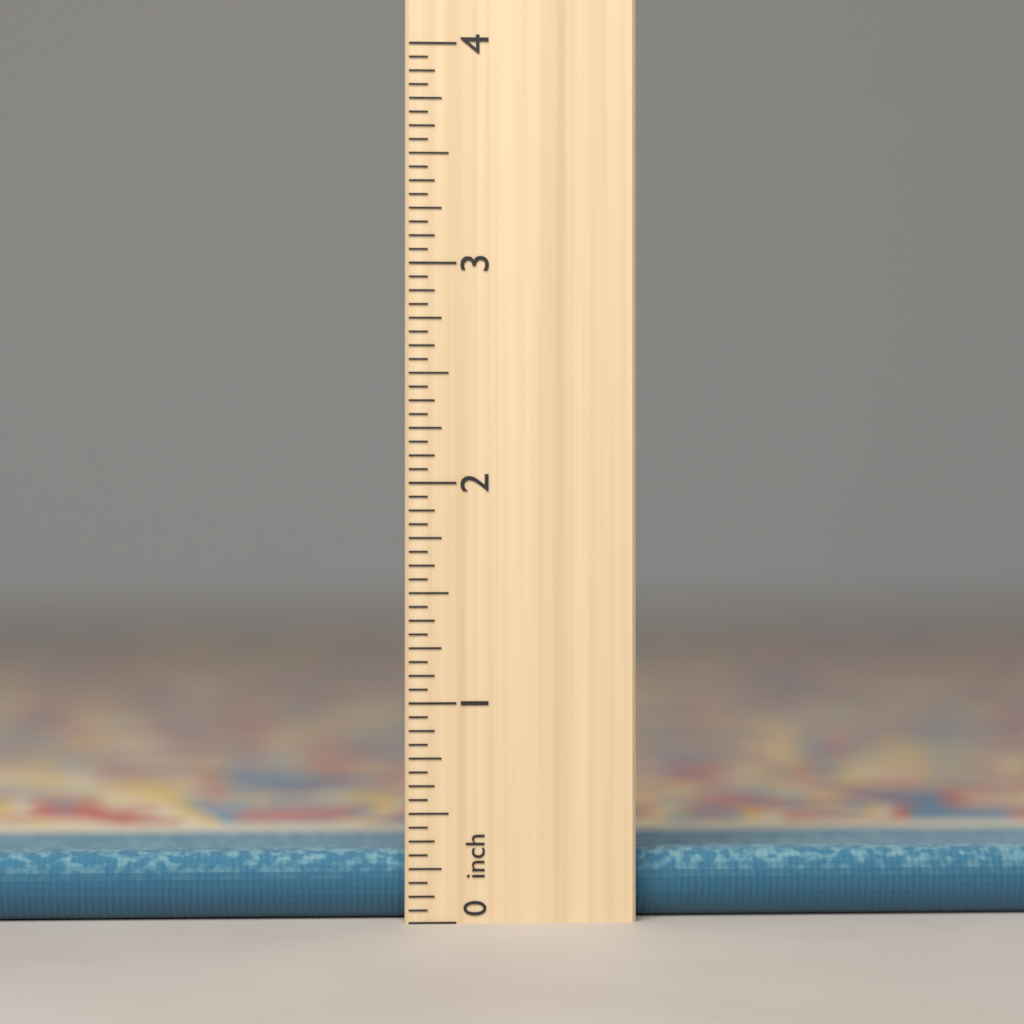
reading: 0.3125 inch
